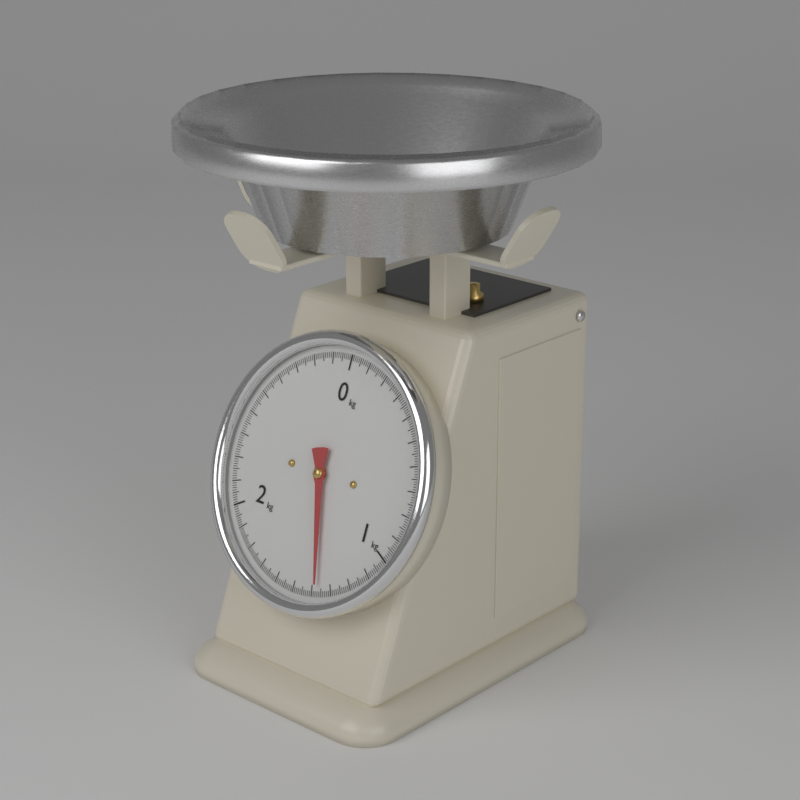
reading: 1.37 kg
